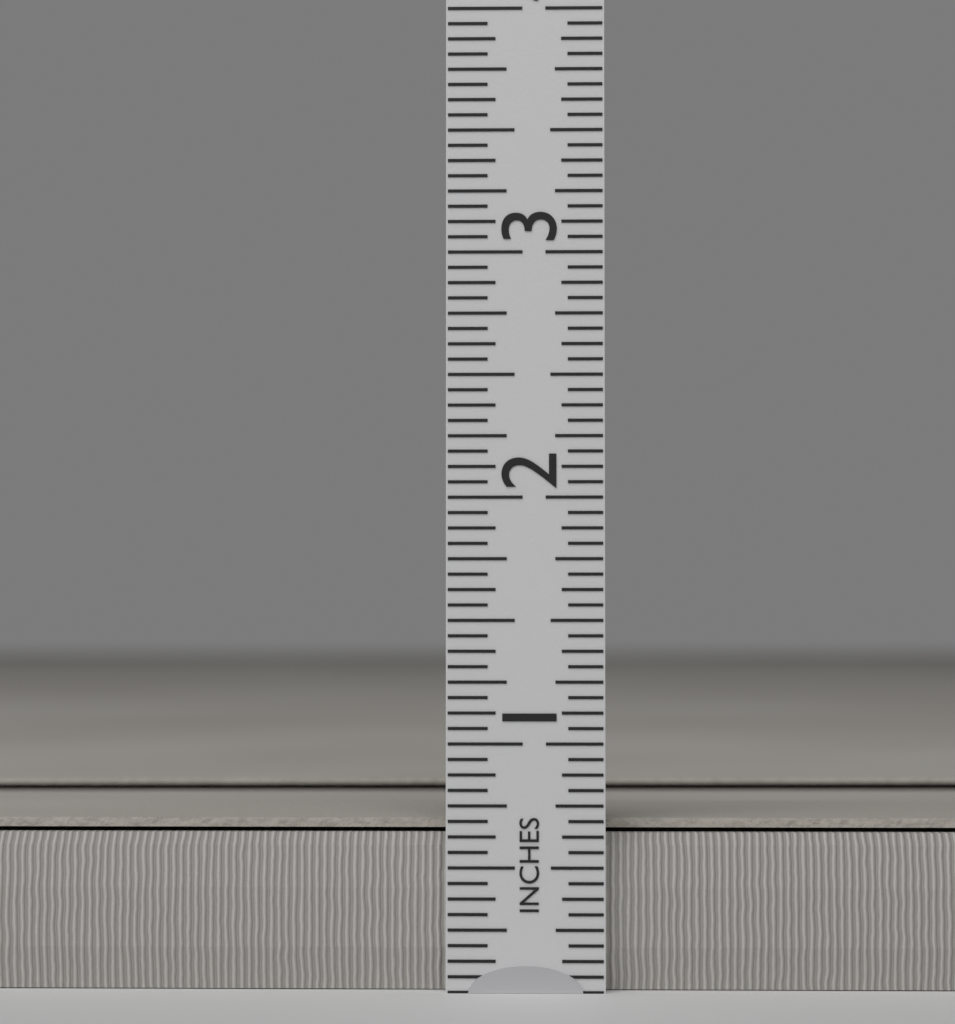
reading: 0.6875 in
